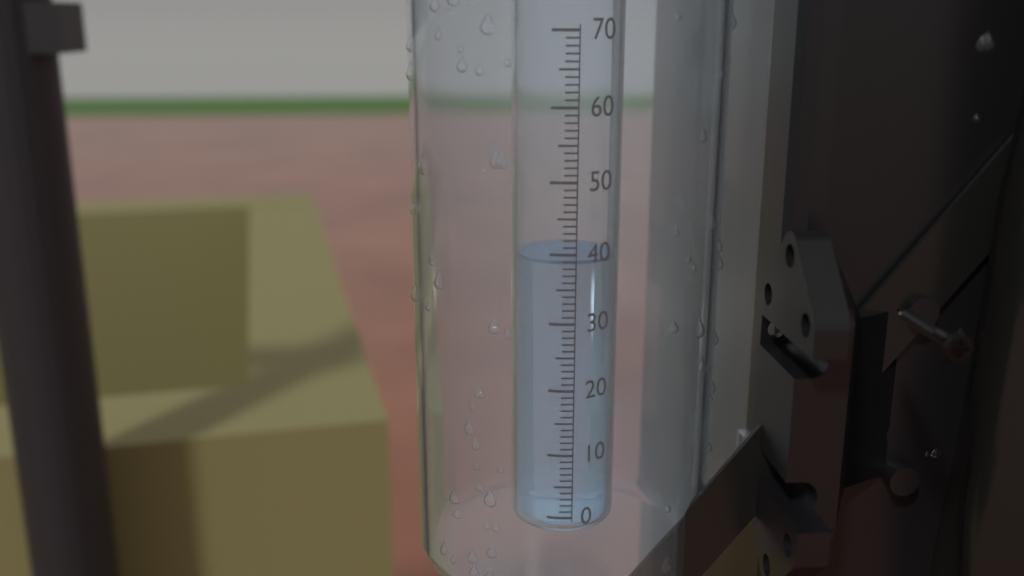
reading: 39 (no unit)
